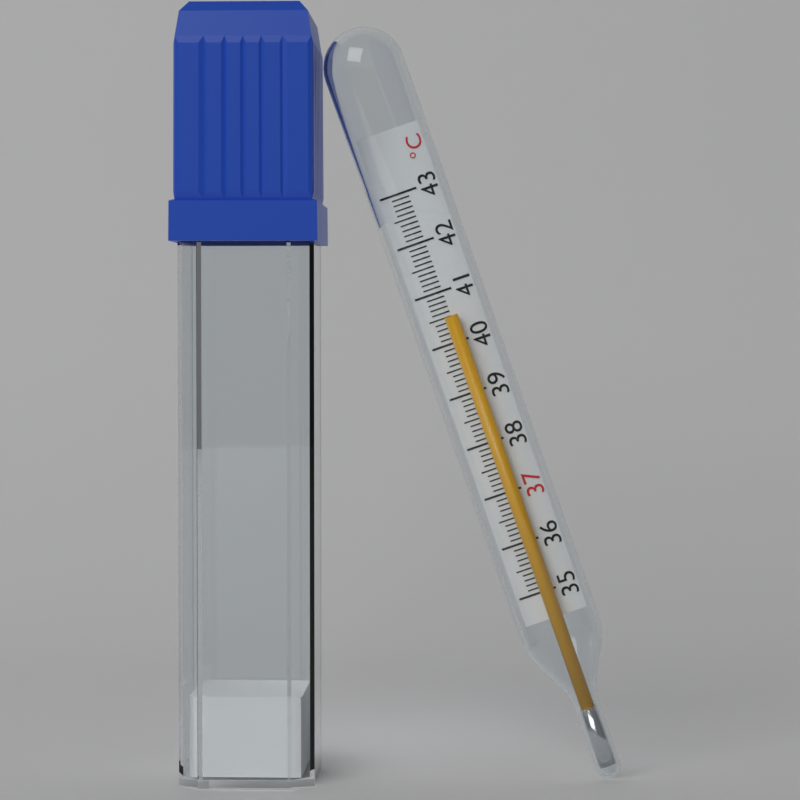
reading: 40.5 °C
